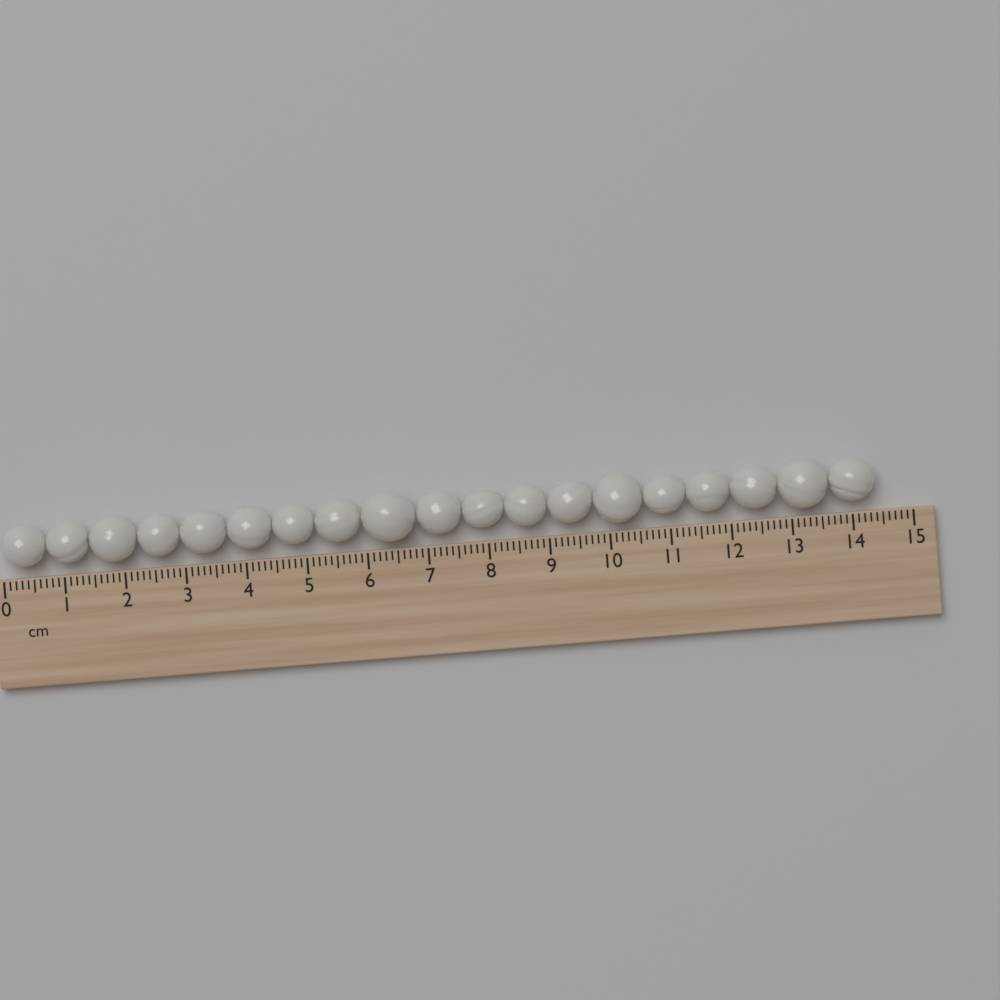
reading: 14.4 cm
